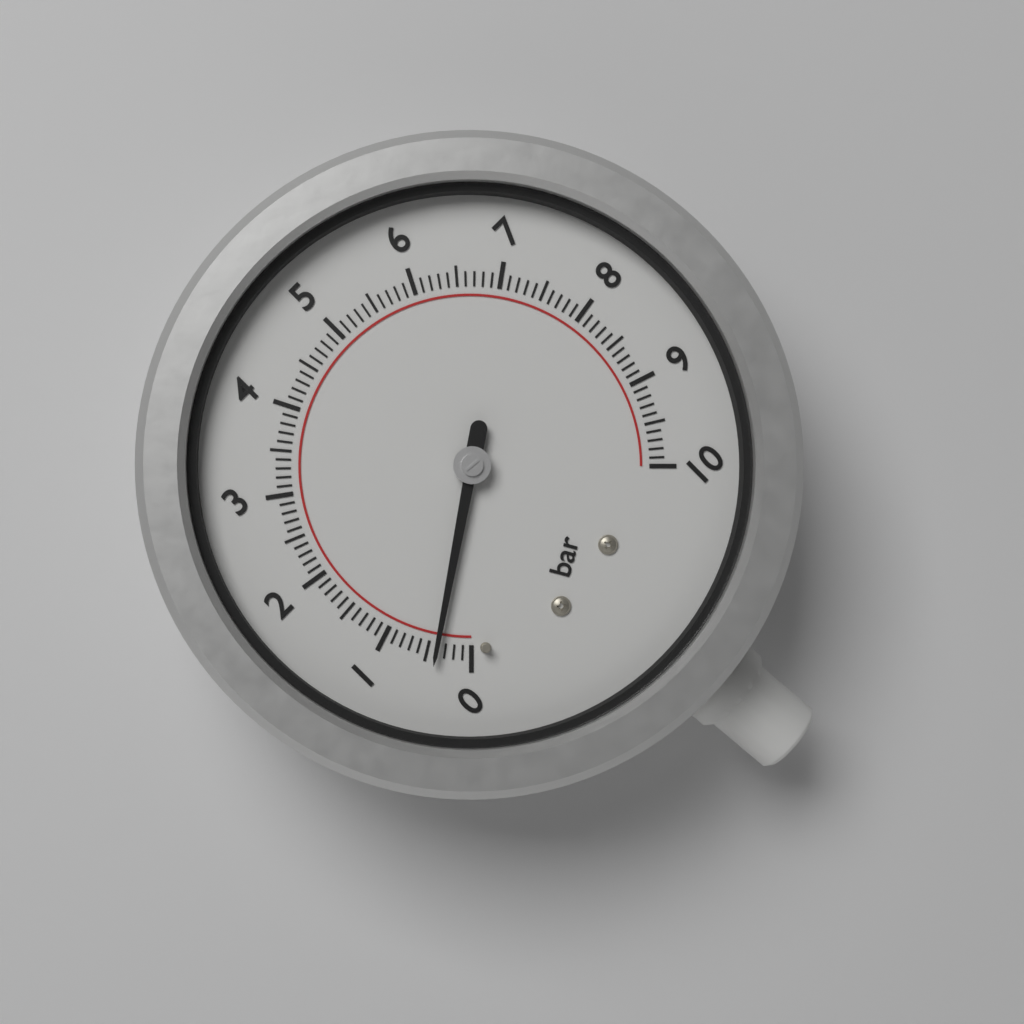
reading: 0.4 bar
